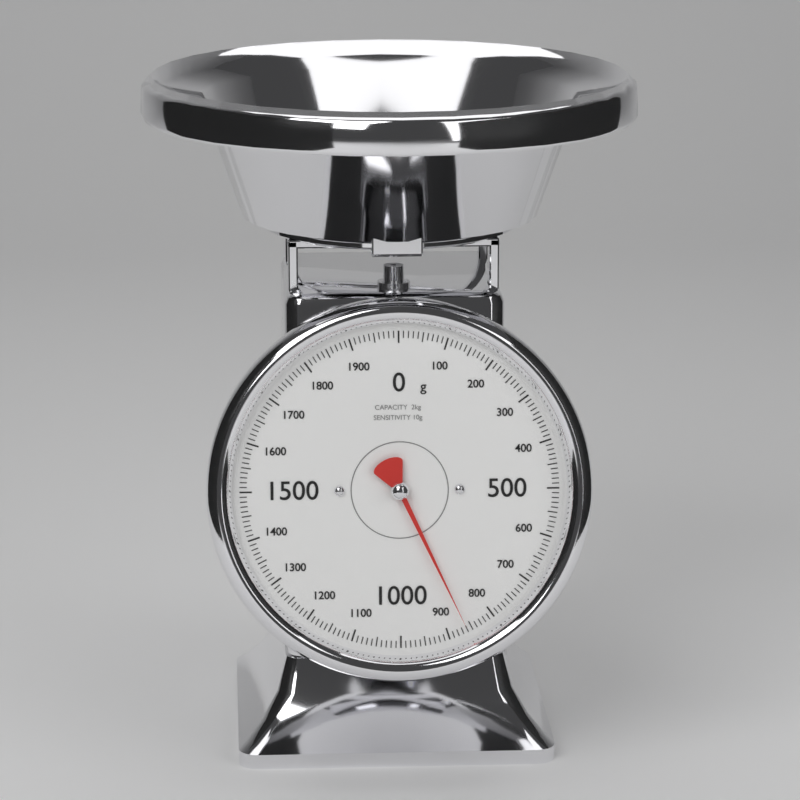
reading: 860 g
